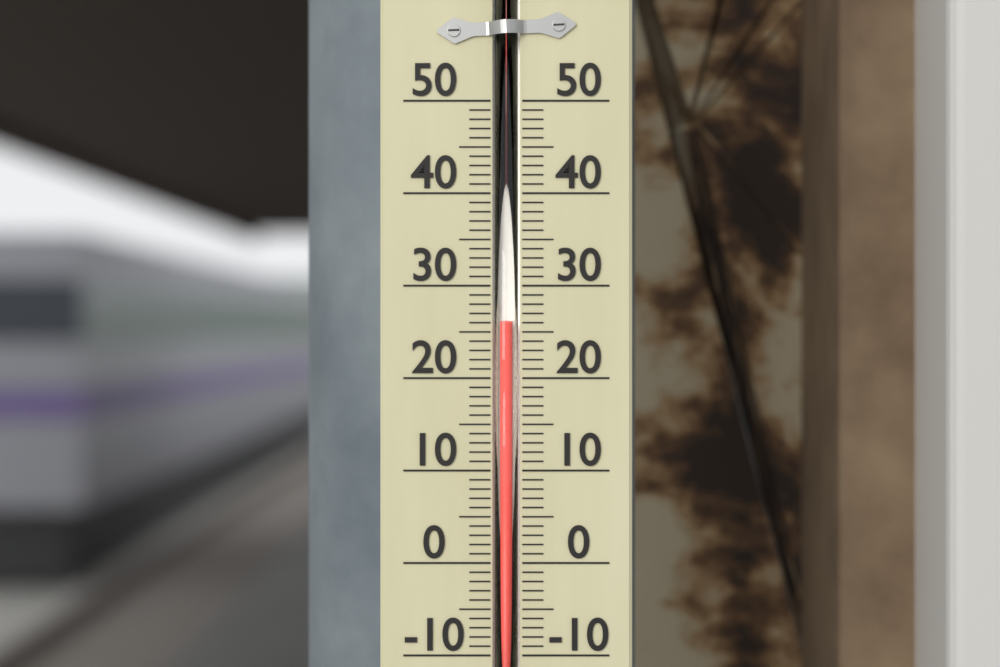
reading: 26 (no unit)
